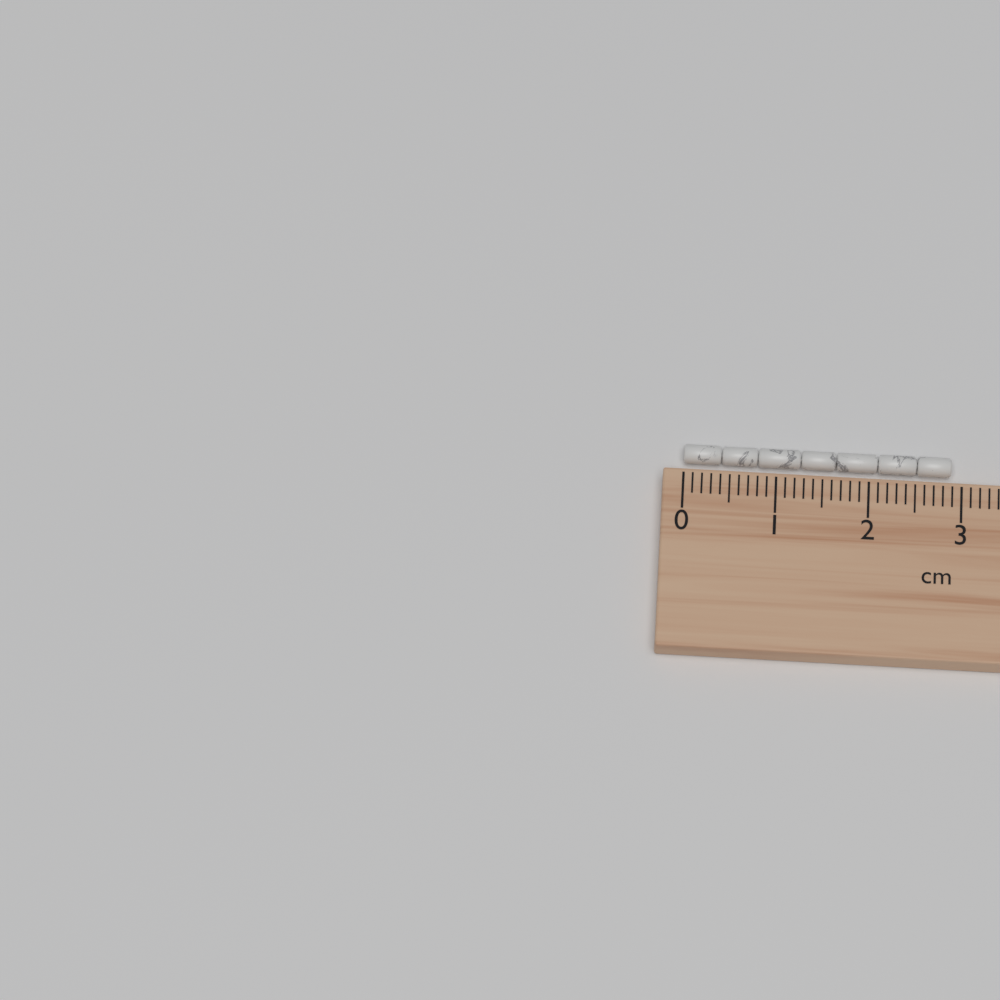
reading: 2.9 cm
